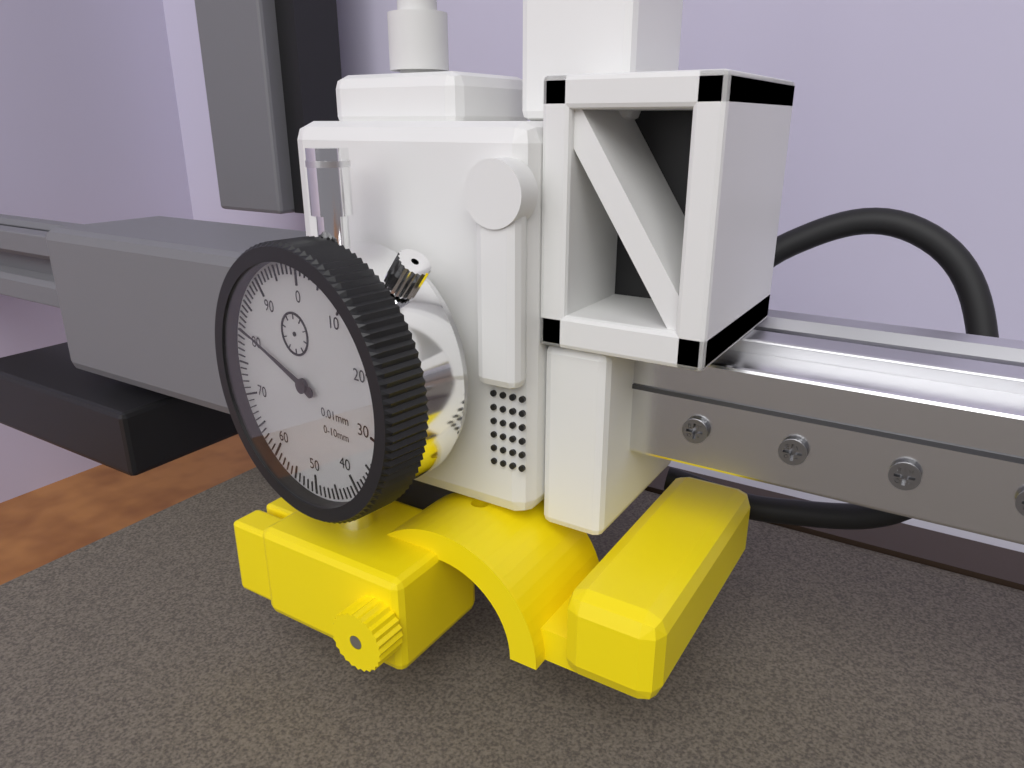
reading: 81 0.01mm
